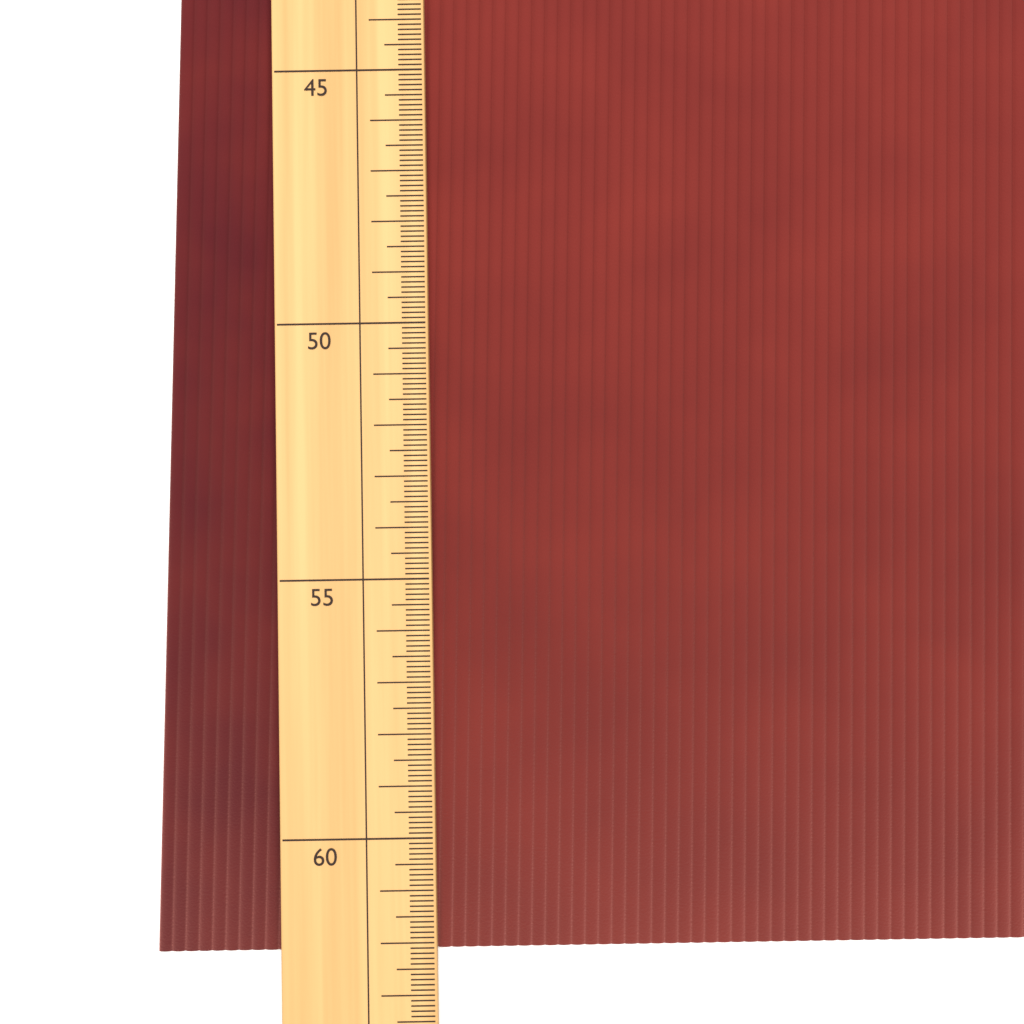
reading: 62.2 (no unit)
